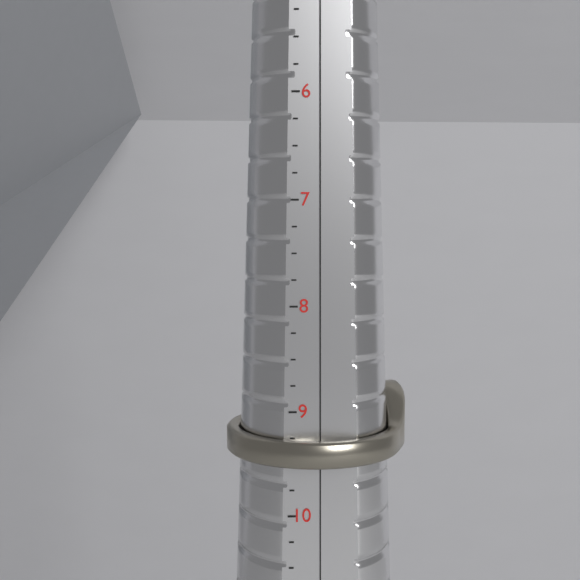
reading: 9.50 (no unit)
